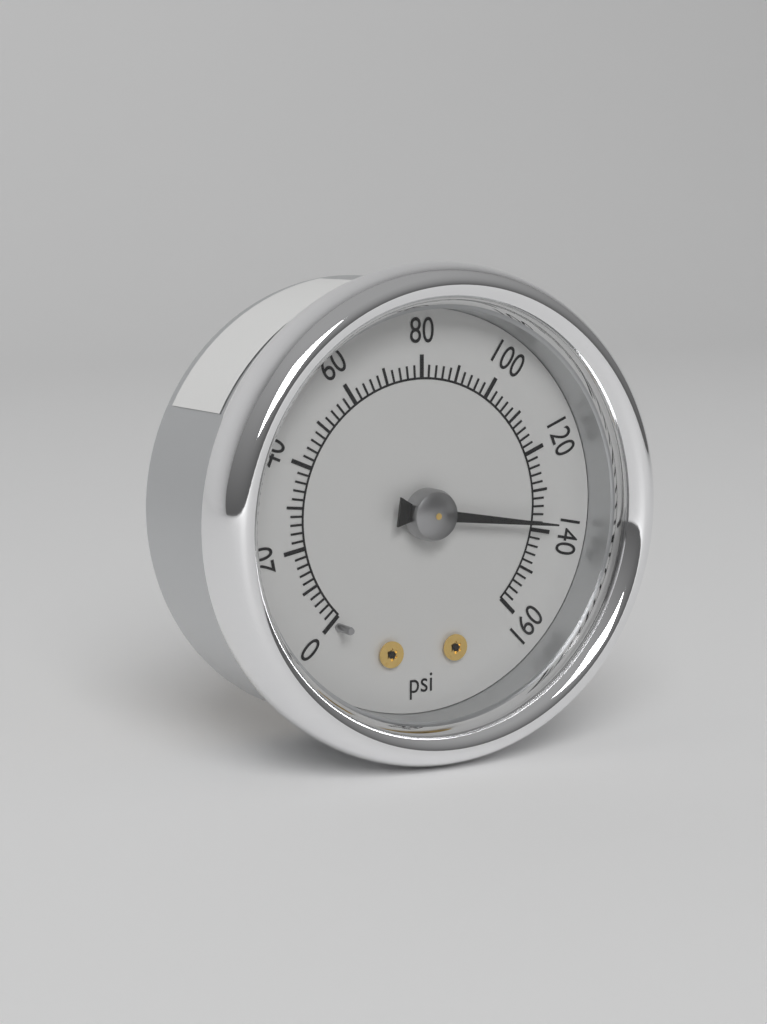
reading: 138 psi
